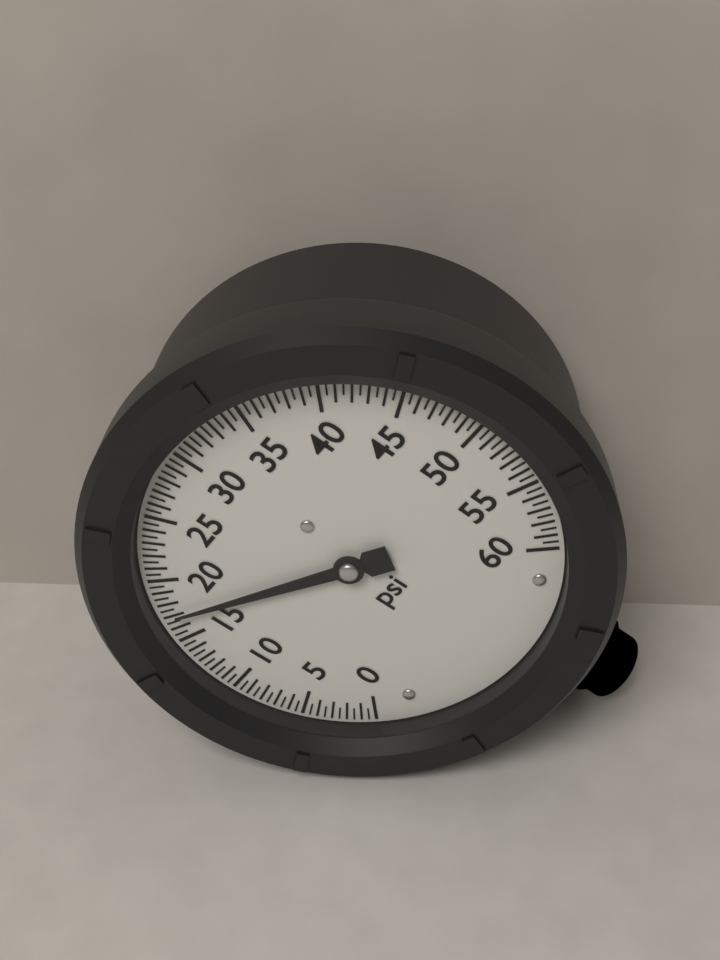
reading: 17.0 psi
